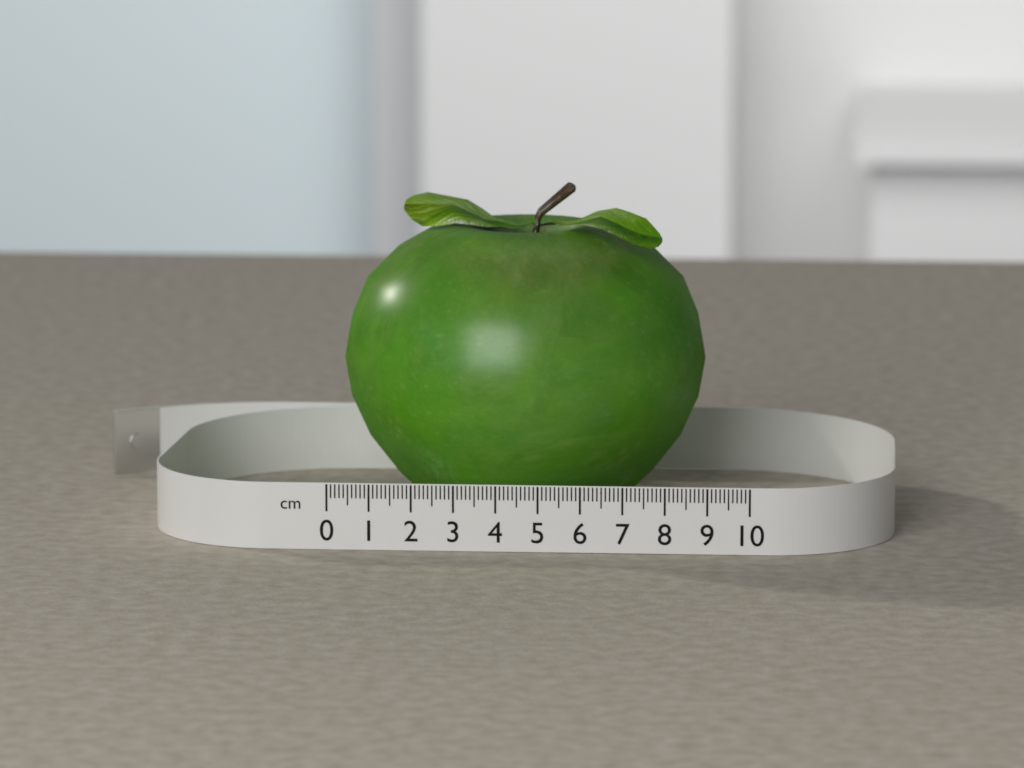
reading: 8.8 cm
